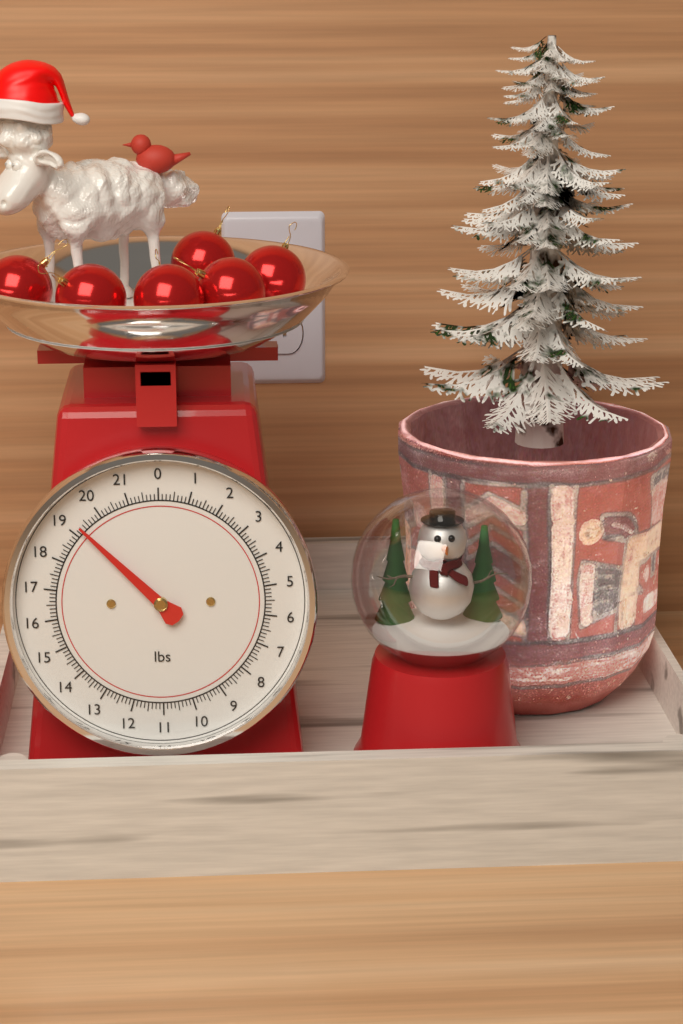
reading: 19.250 lbs
